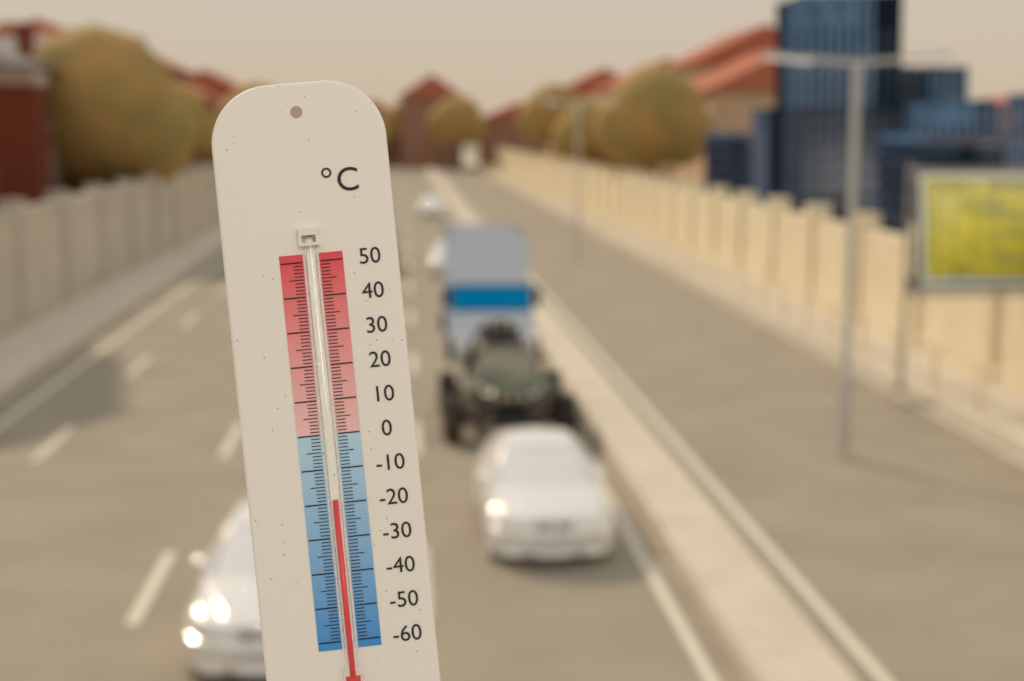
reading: -19 °C
